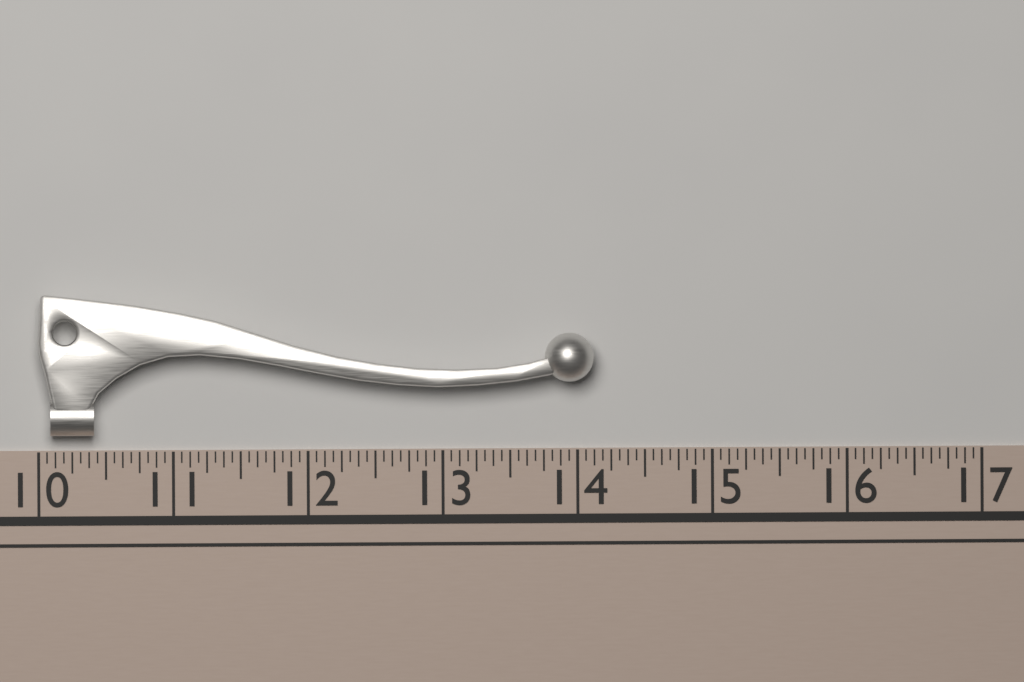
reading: 14.1250 (no unit)
